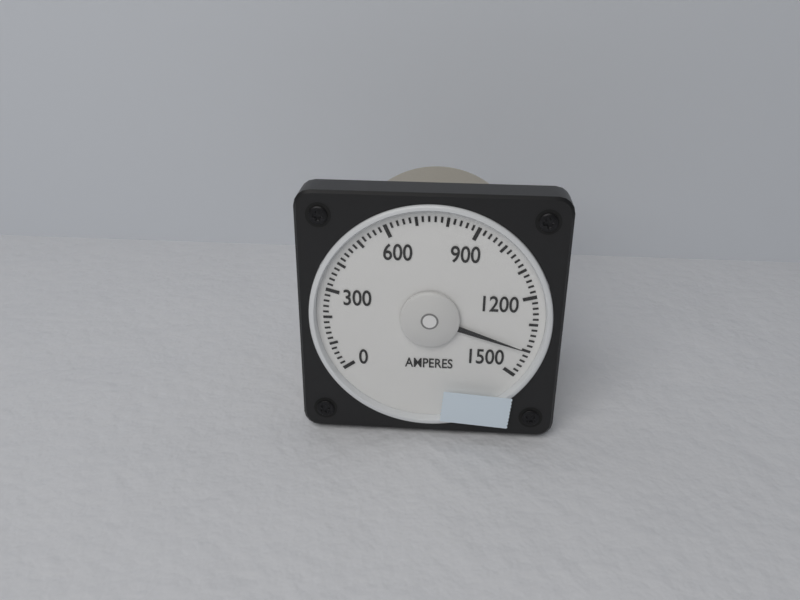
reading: 1400 A
